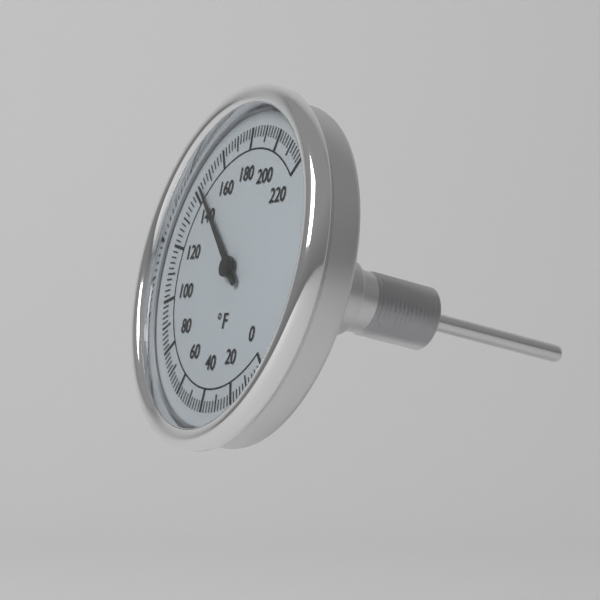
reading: 144 °F
